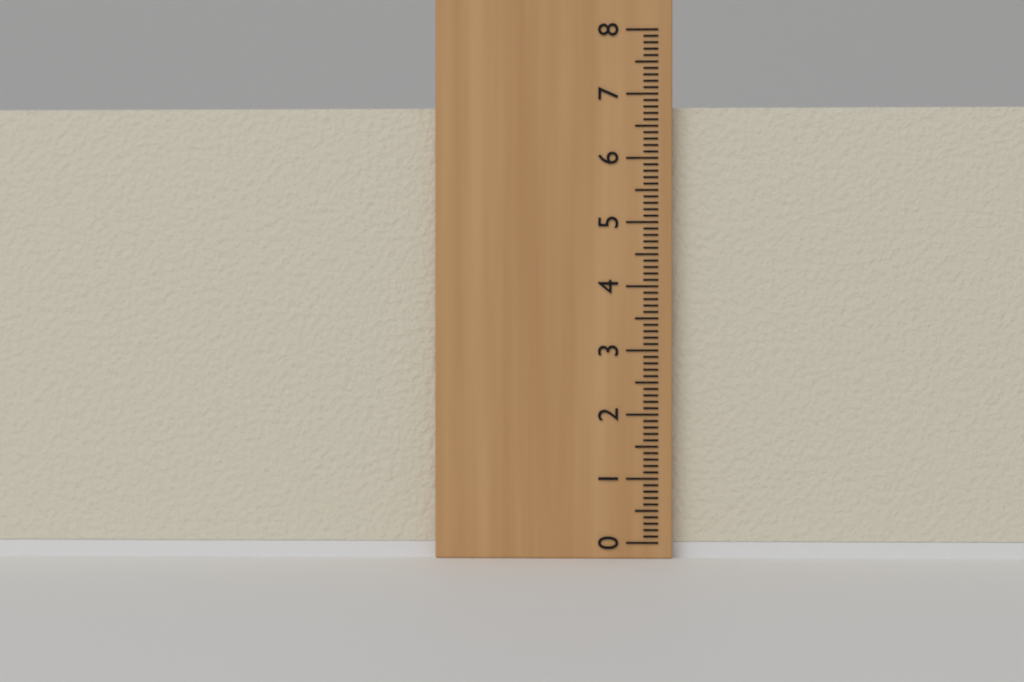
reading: 6.8 (no unit)
